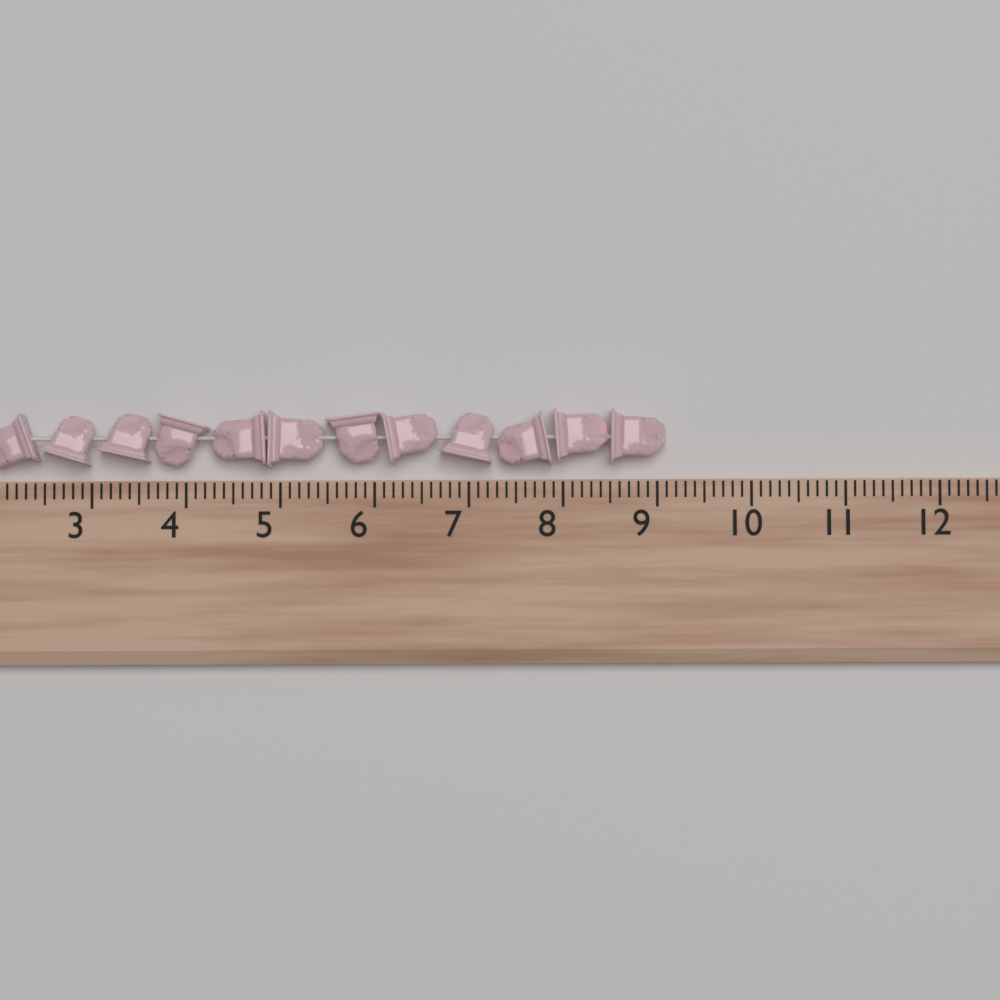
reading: 9.1 (no unit)
